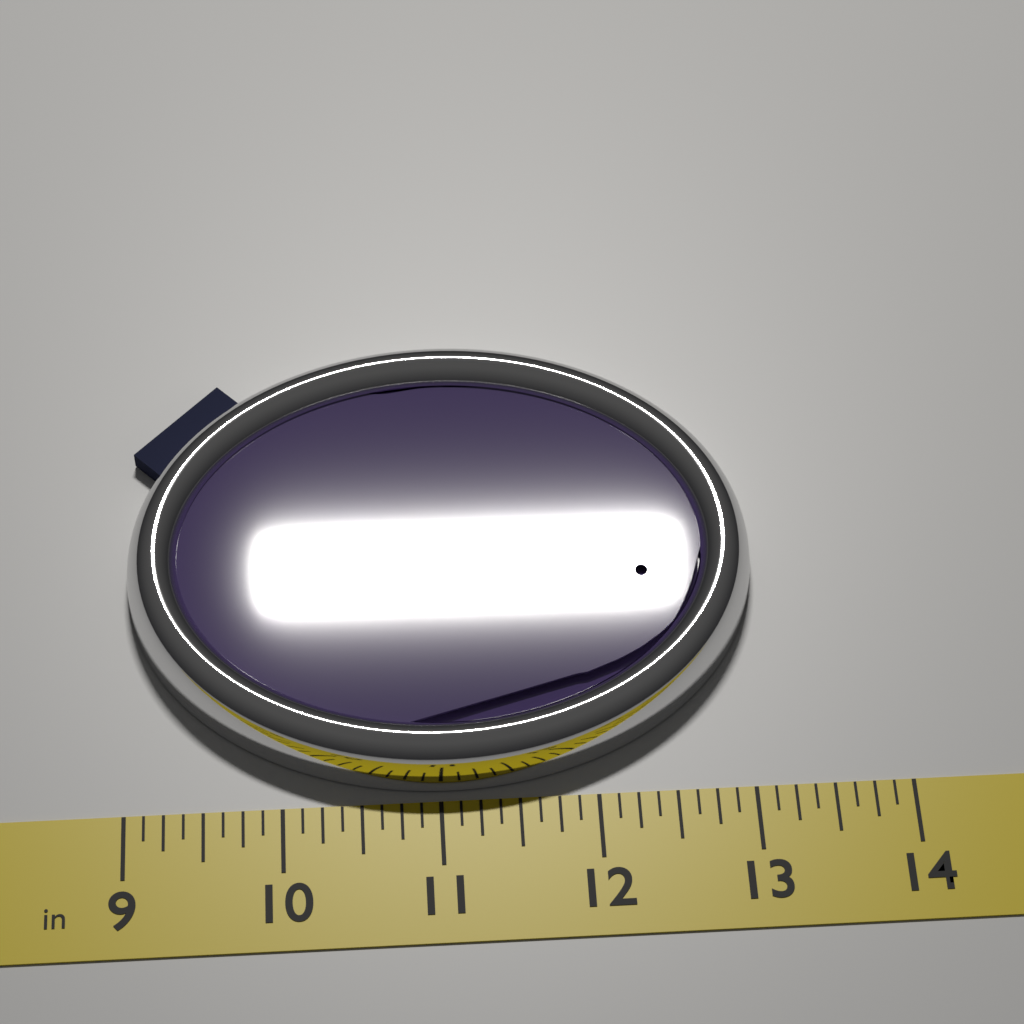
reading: 13.125 in
